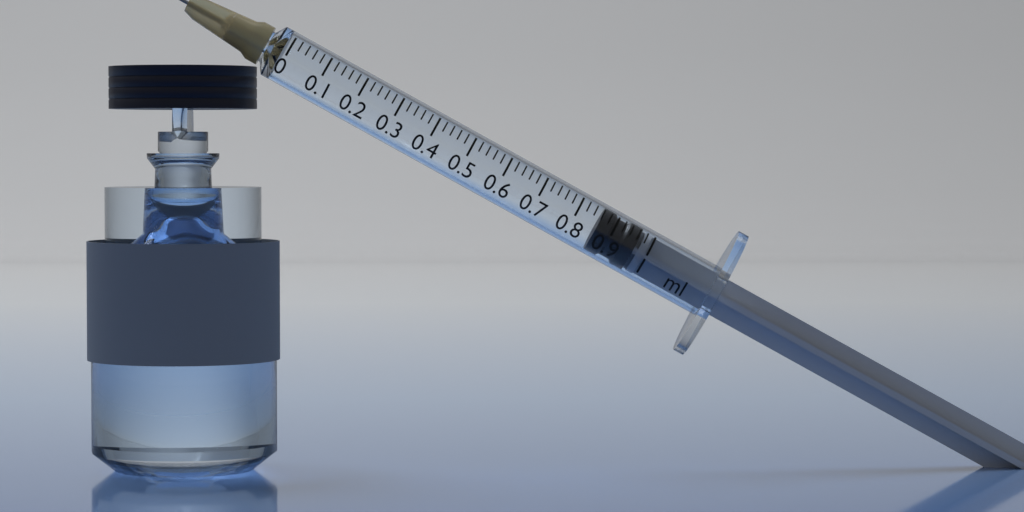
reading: 0.86 ml
